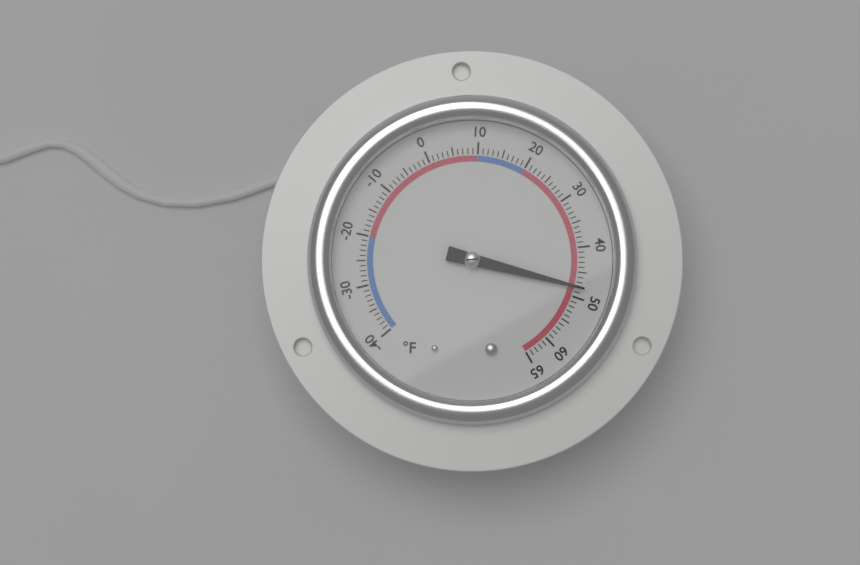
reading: 48 °F
